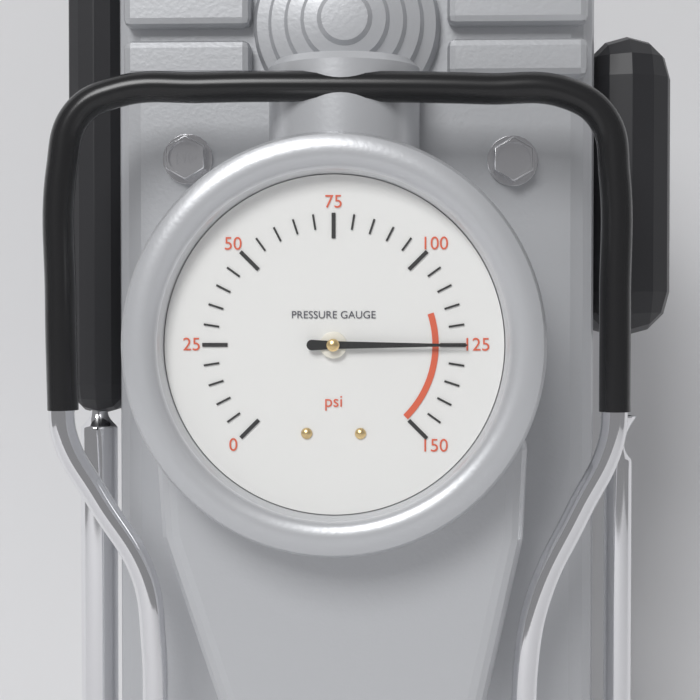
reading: 125 psi
